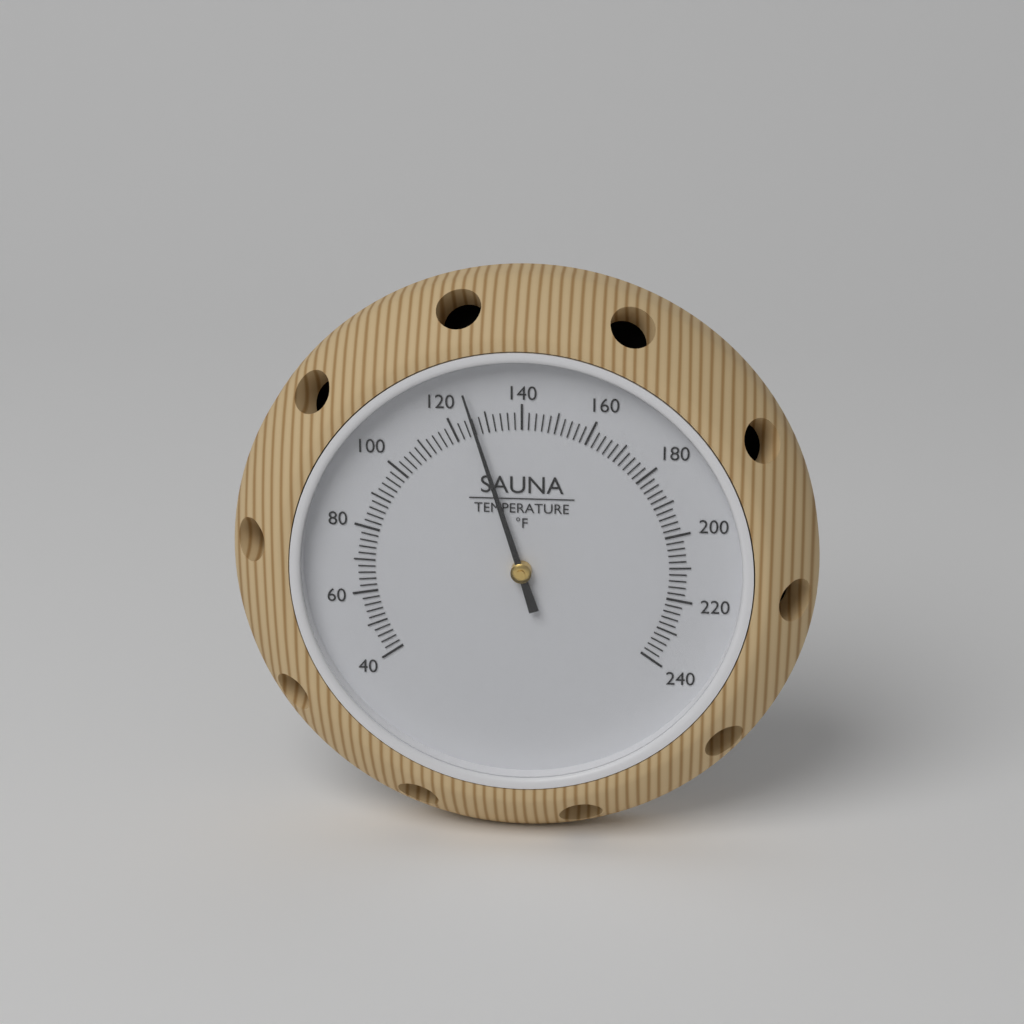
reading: 126 °F
